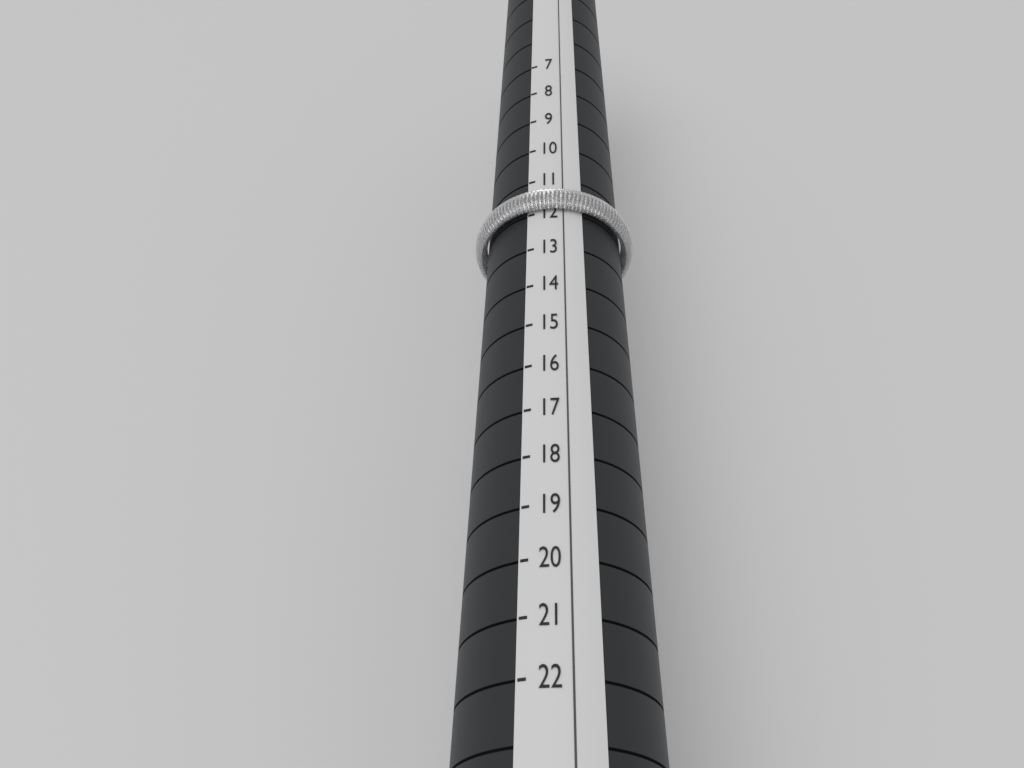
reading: 12 (no unit)
